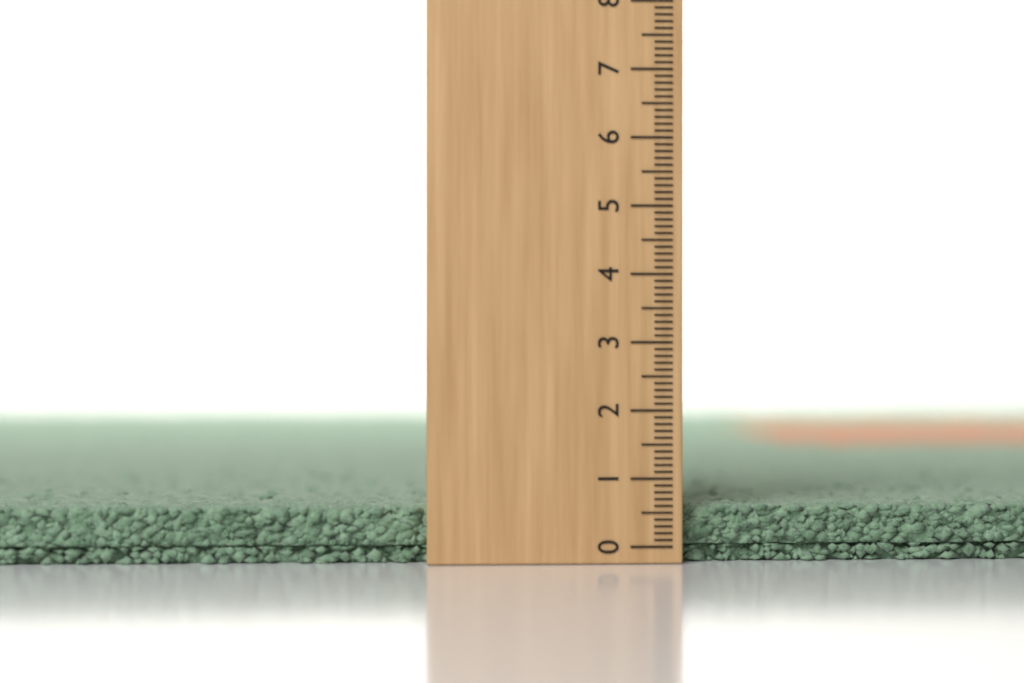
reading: 0.6 (no unit)
